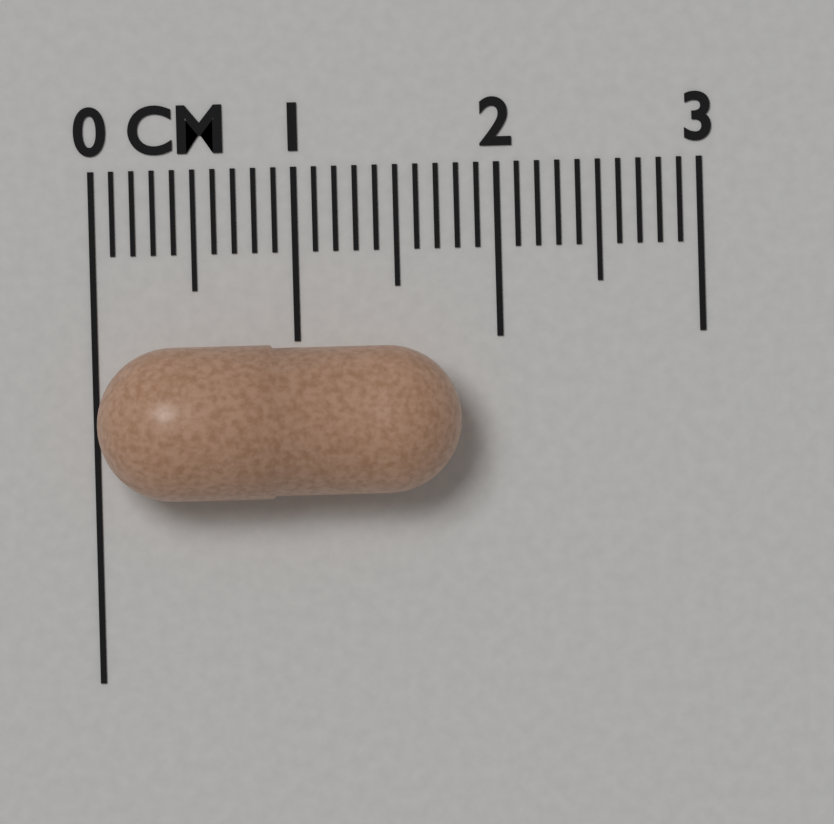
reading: 1.8 cm
